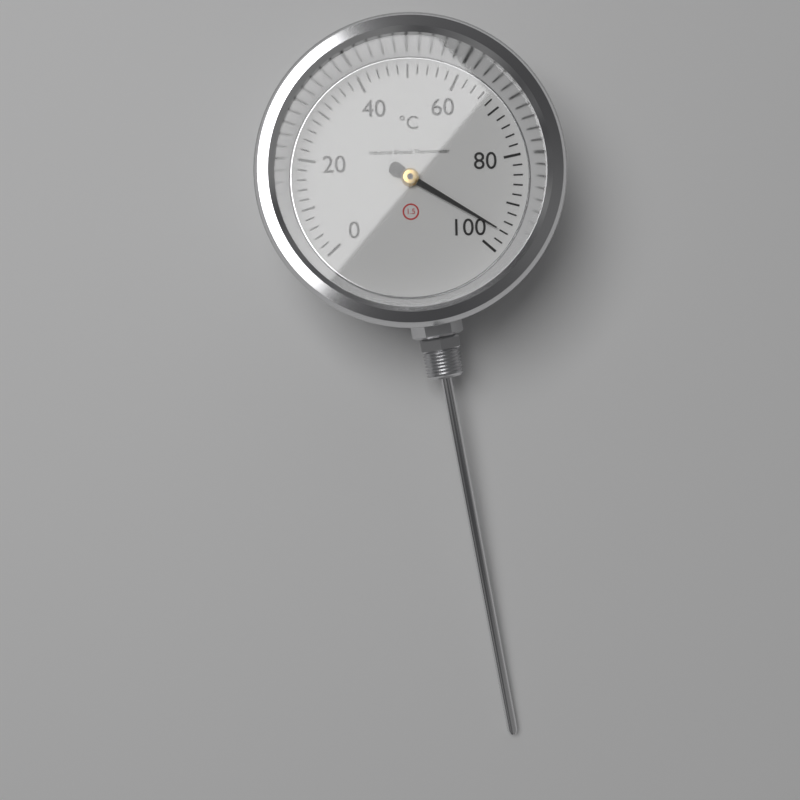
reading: 96 °C
